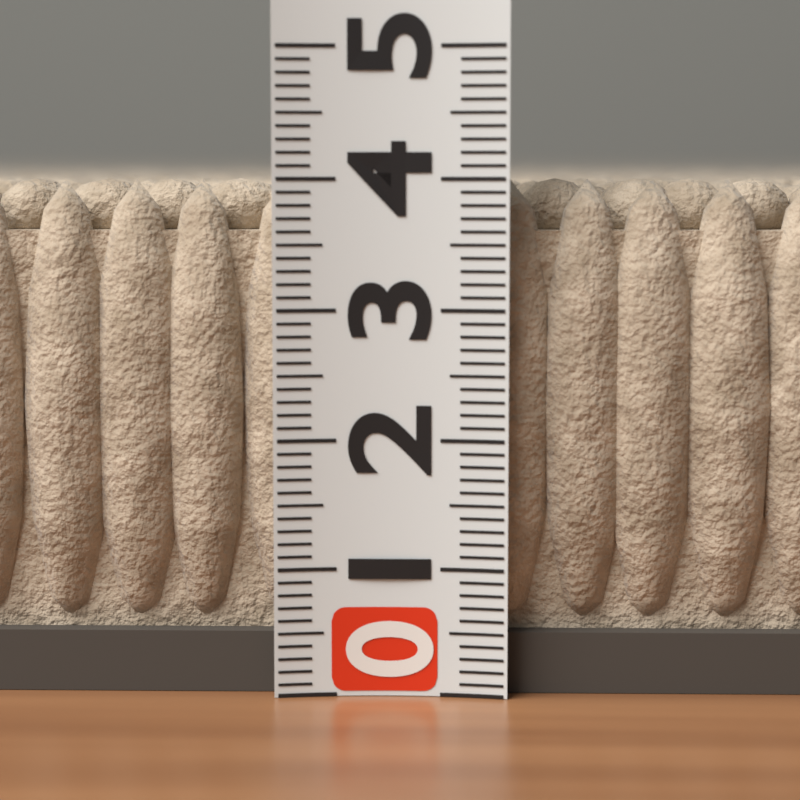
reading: 4.0 (no unit)
